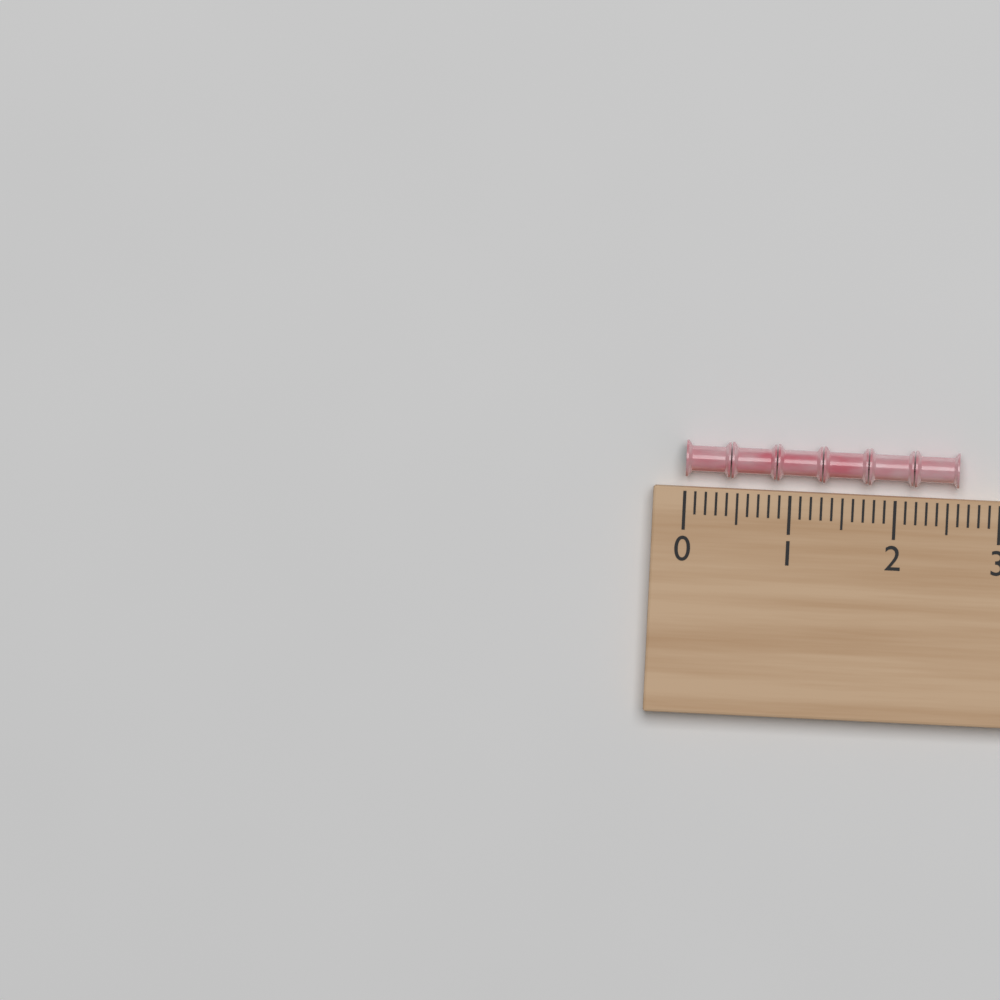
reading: 2.6 (no unit)
